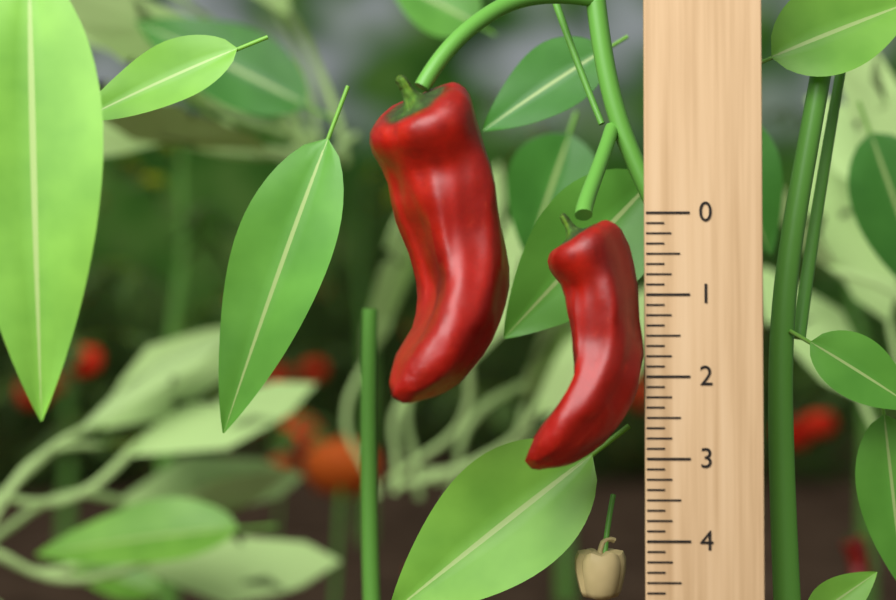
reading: 3.125 (no unit)
